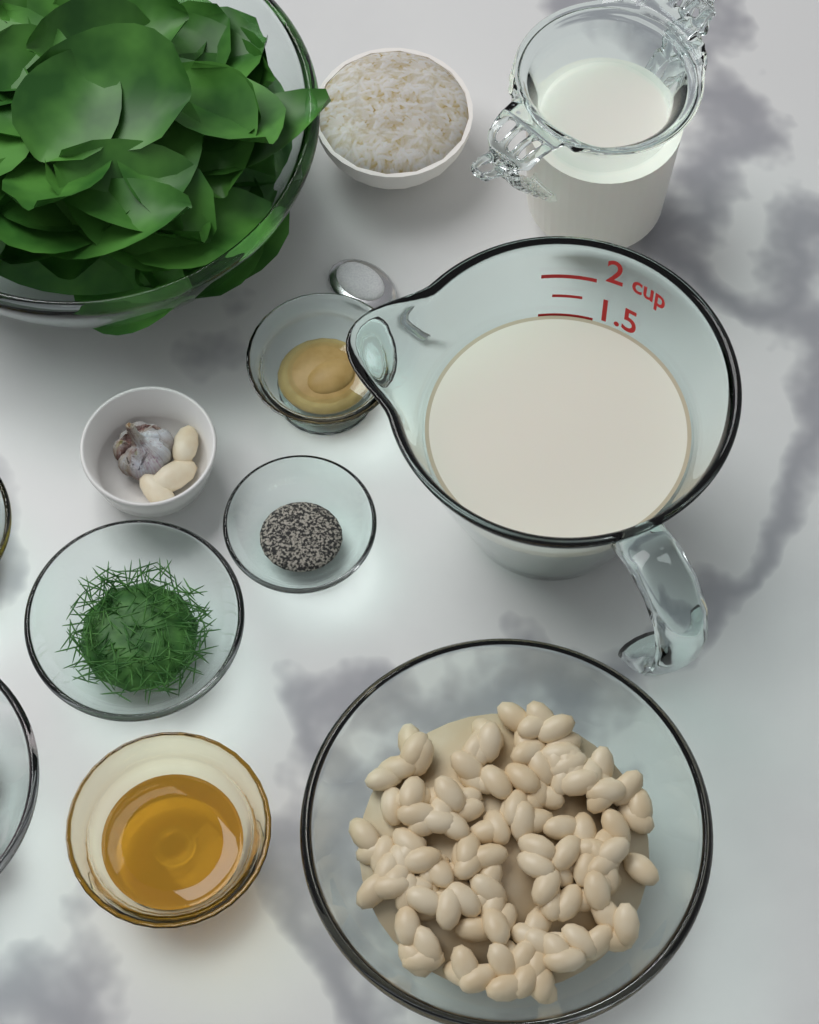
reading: 1.50 cup
